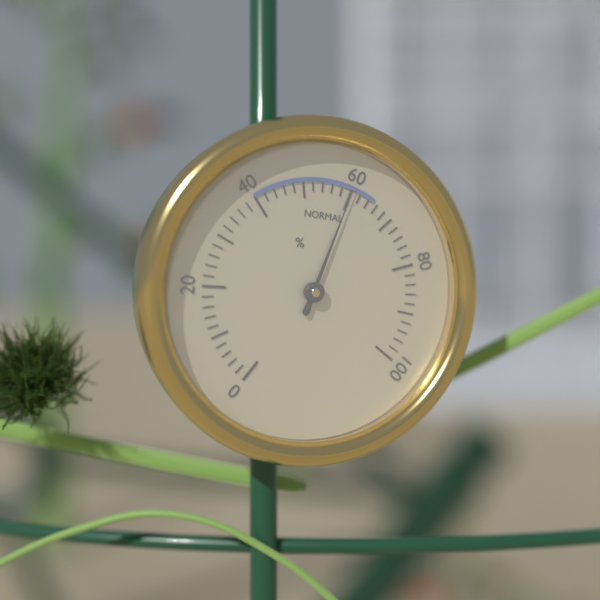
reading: 60 %
